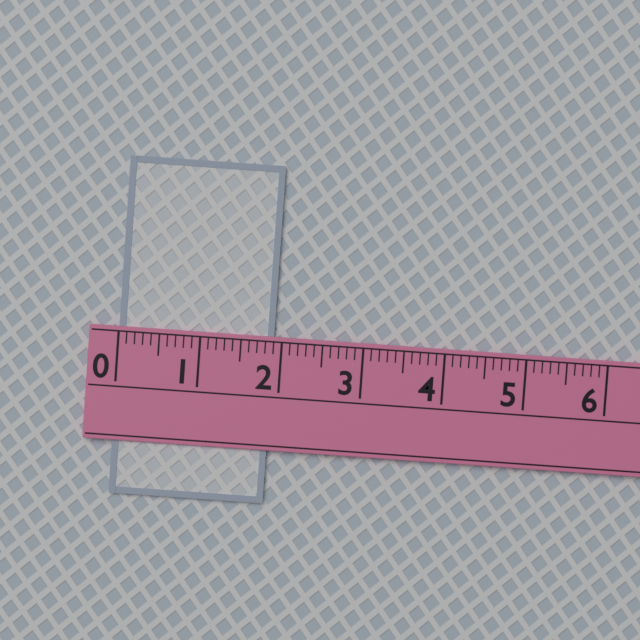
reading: 1.9 (no unit)
